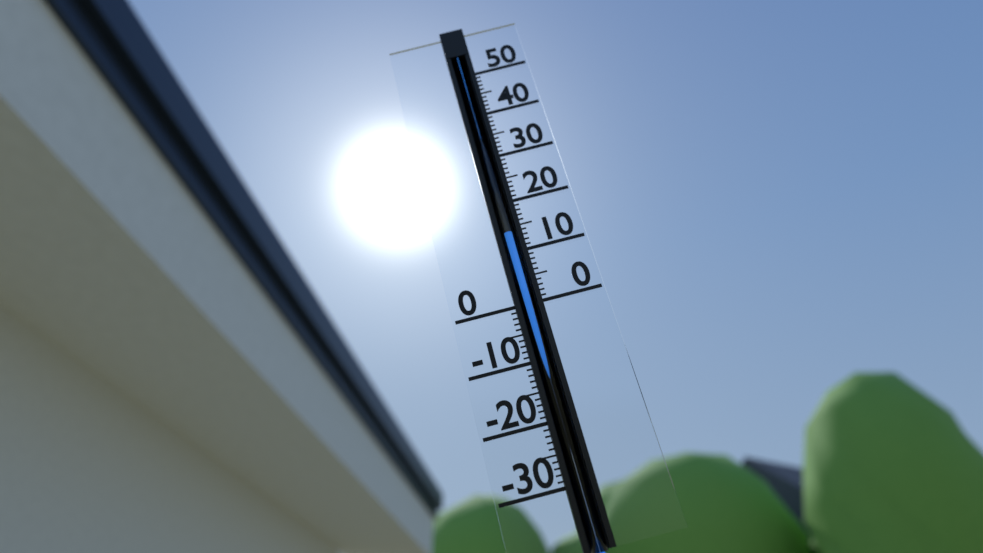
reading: 14 (no unit)
